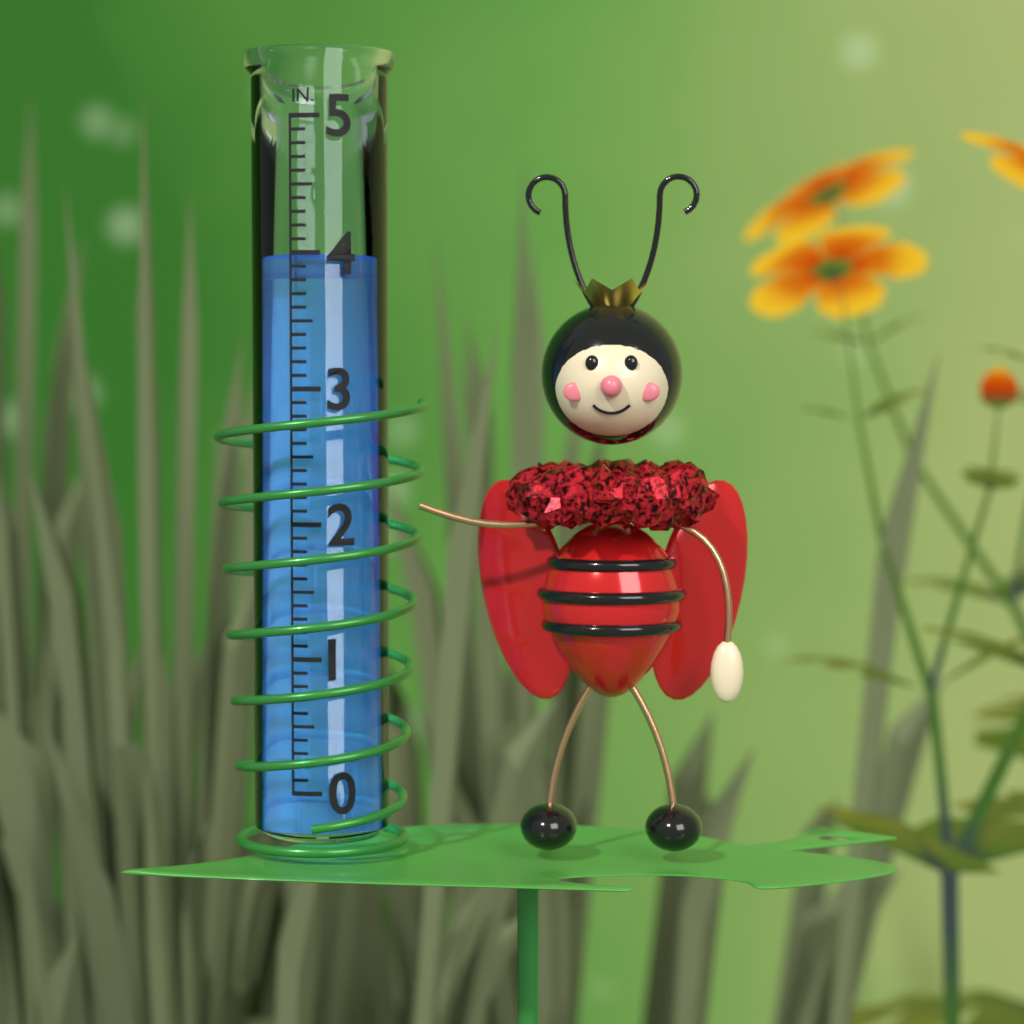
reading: 4.0 in
